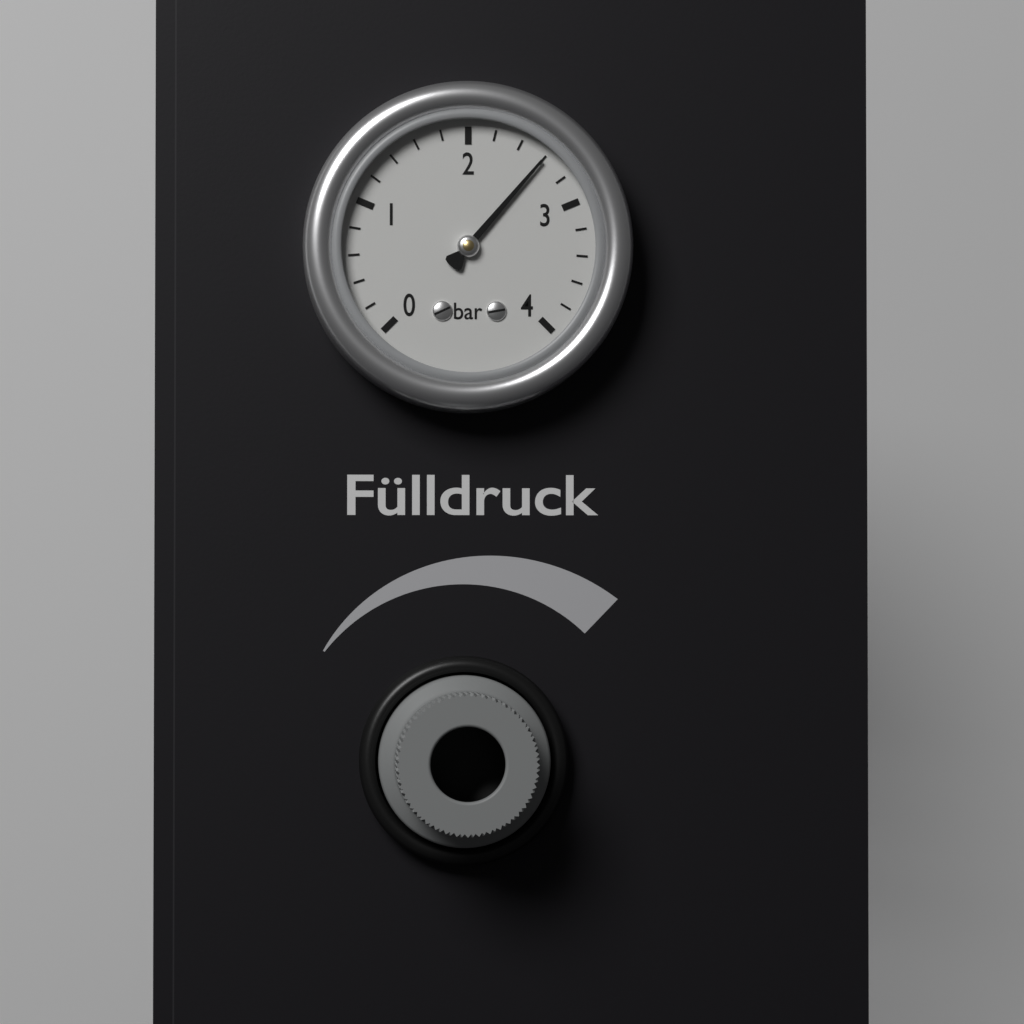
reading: 2.6 bar
